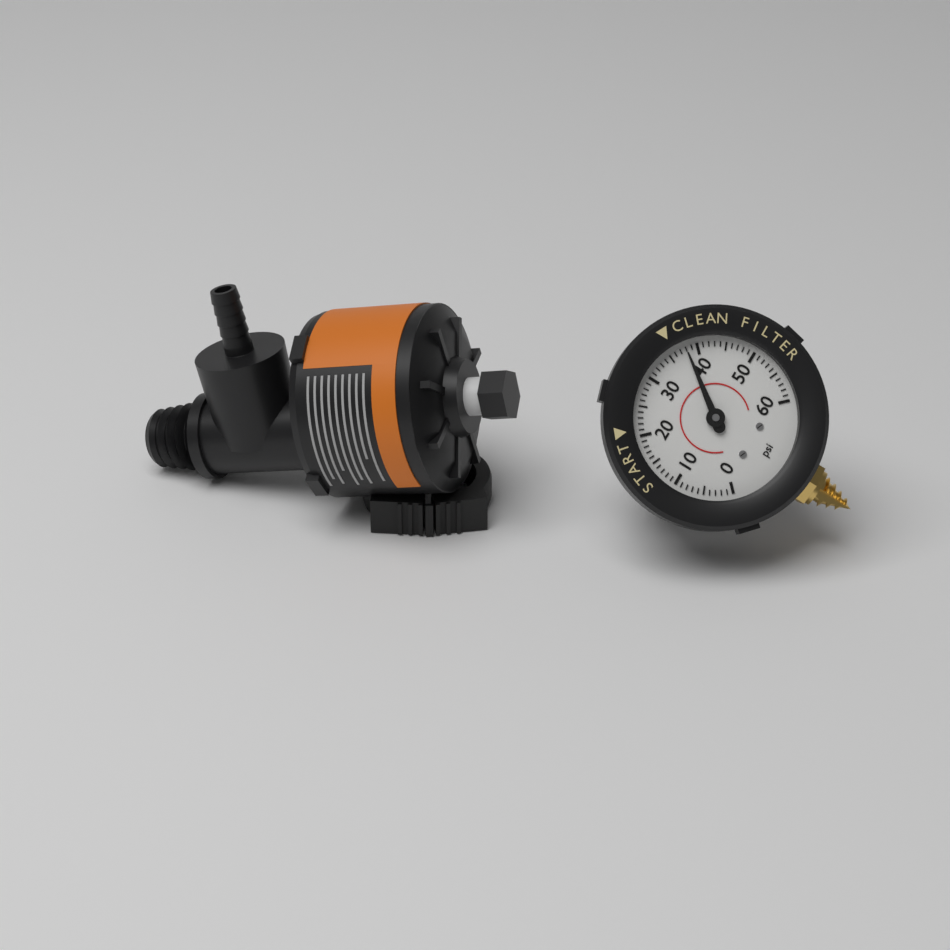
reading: 38 psi
